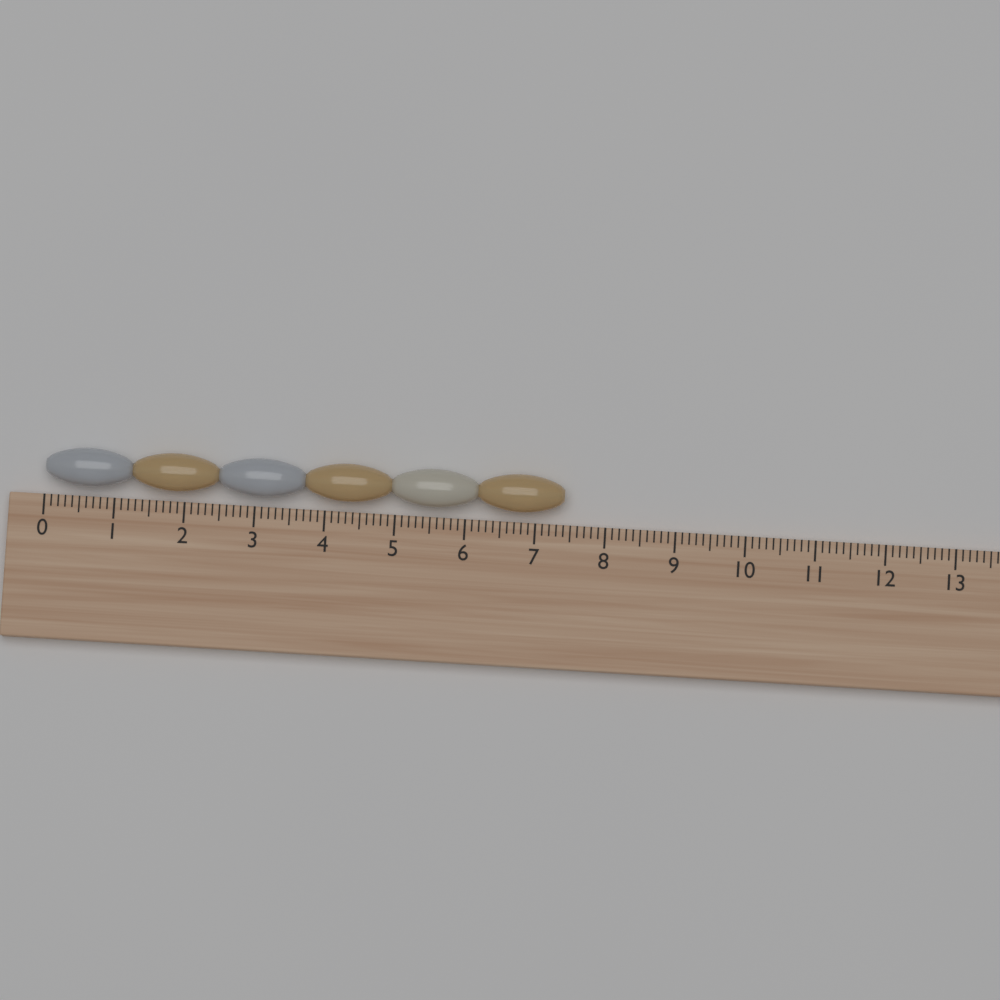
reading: 7.4 (no unit)
